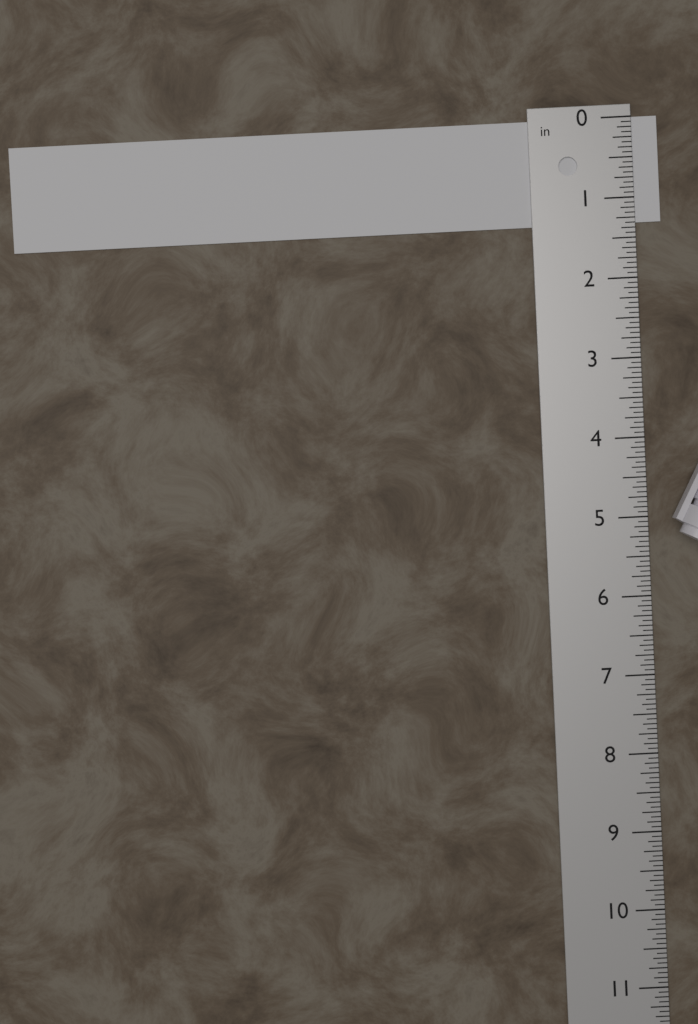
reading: 1.3125 in
